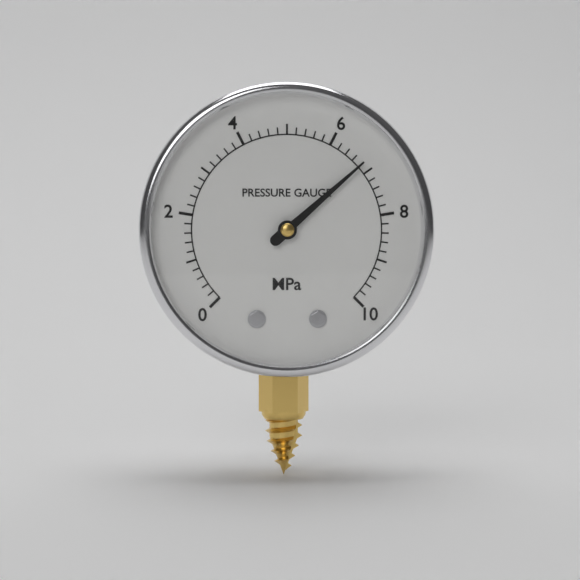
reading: 6.8 MPa
